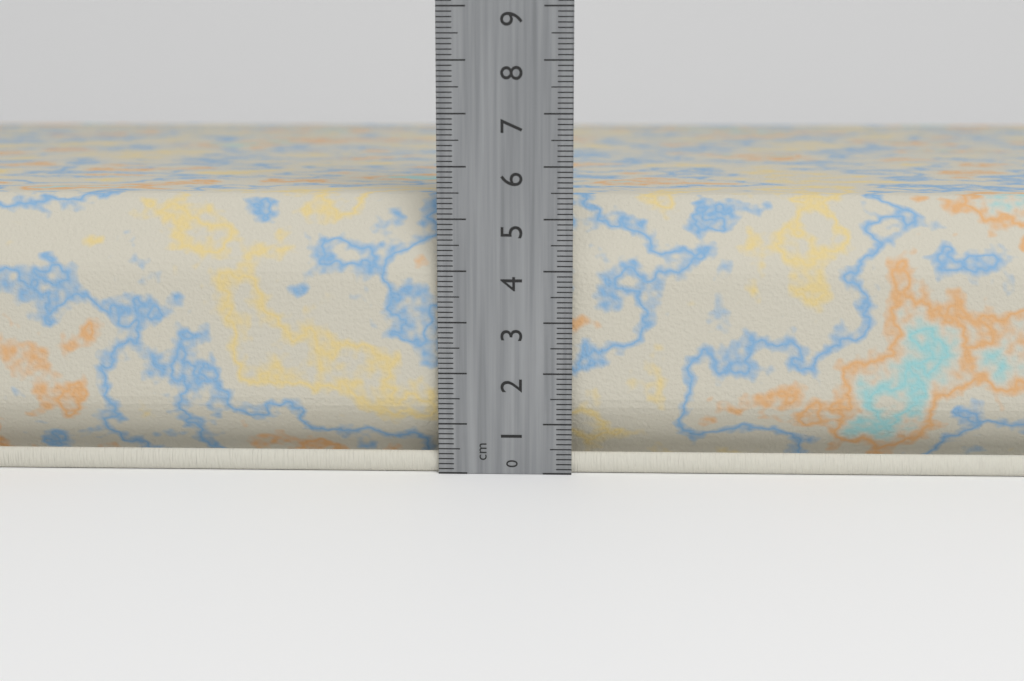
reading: 5.4 cm
